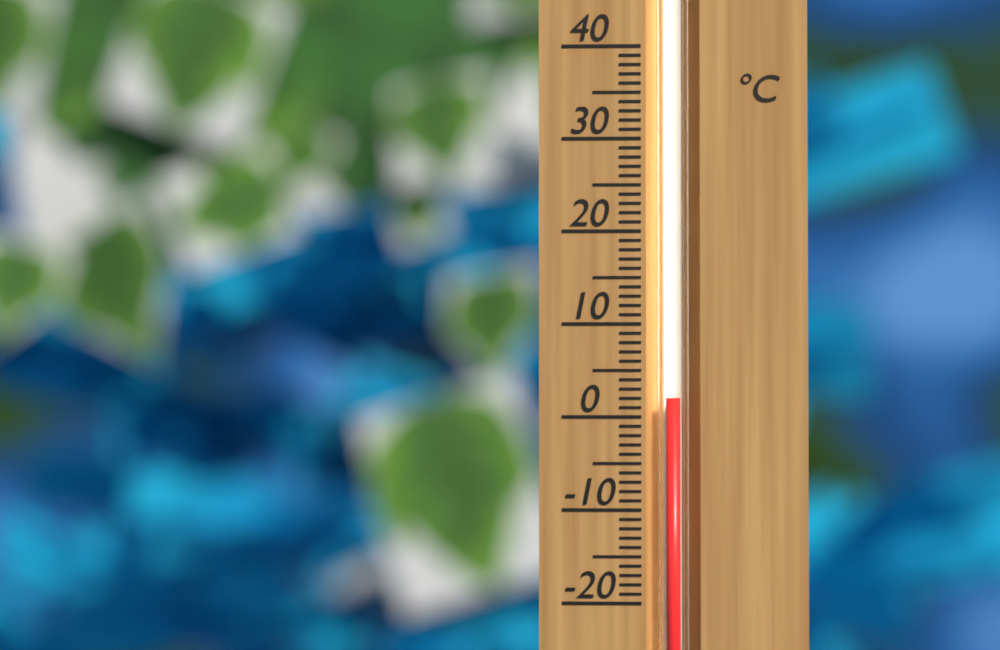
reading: 2 °C
